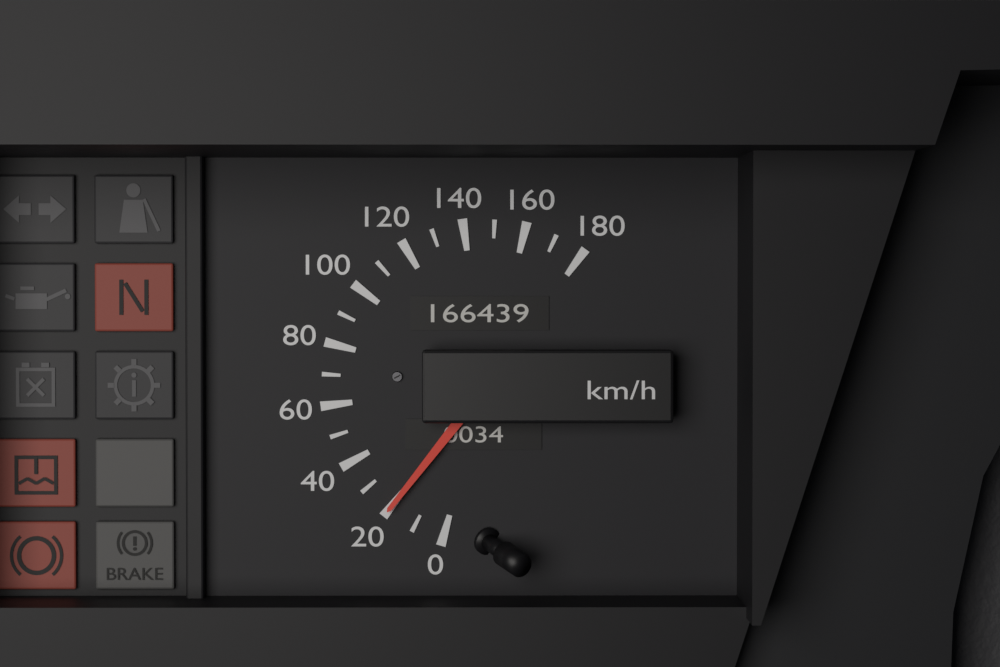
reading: 20 km/h
